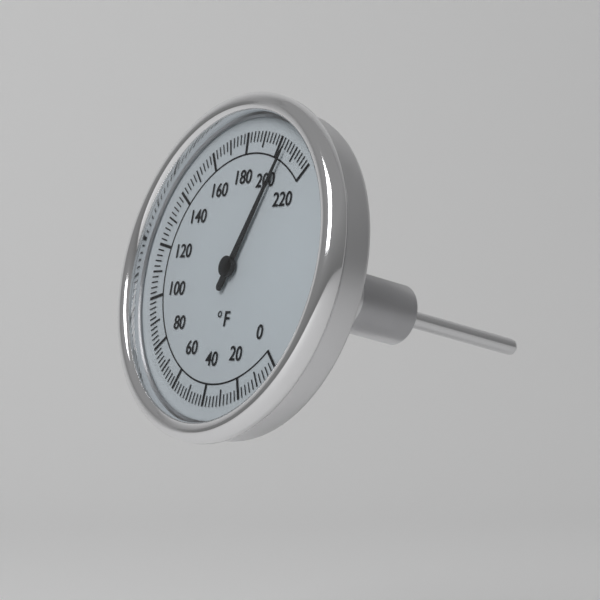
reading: 204 °F
